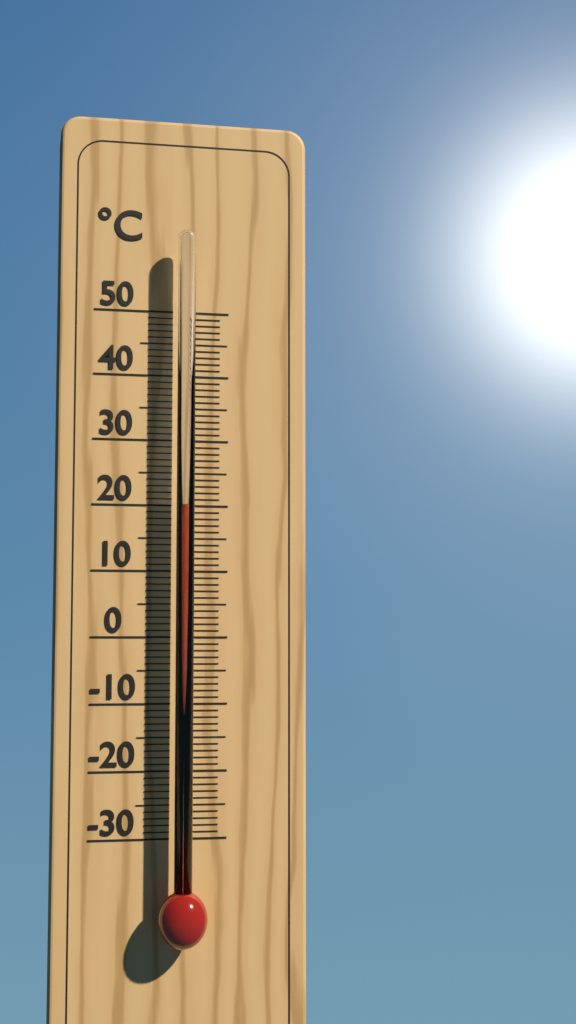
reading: 20 °C
